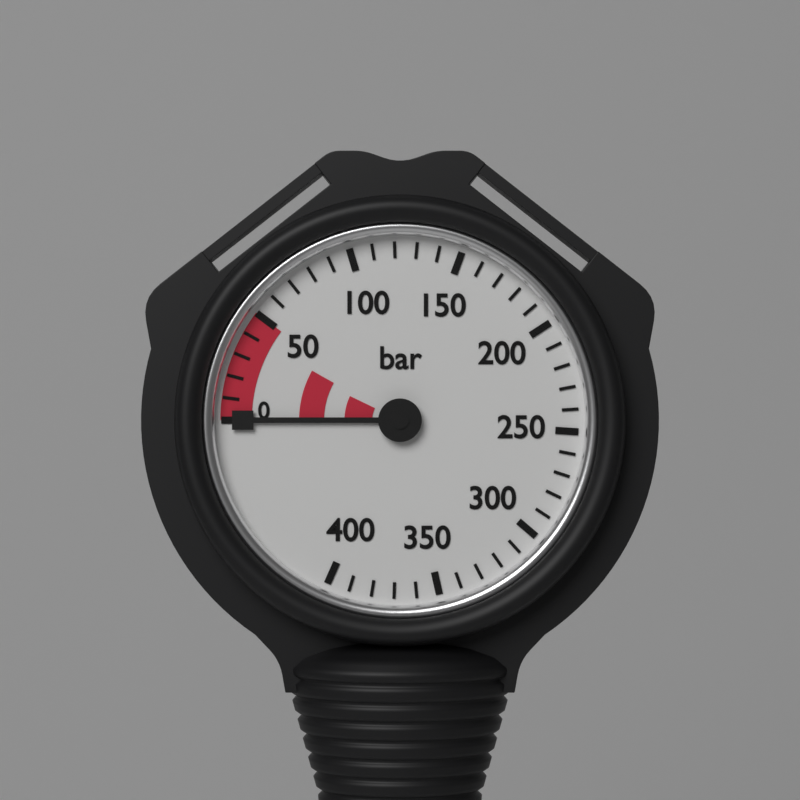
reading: 0 bar
